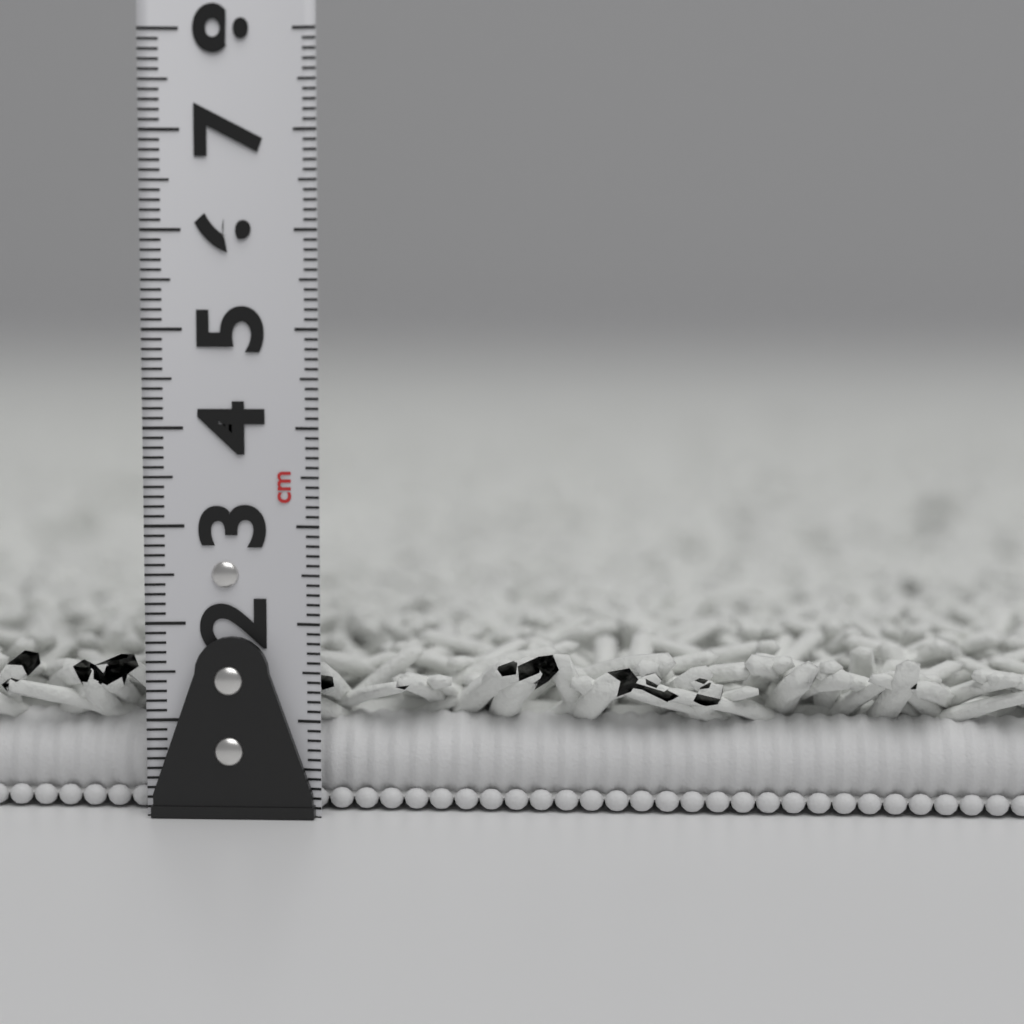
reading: 1.7 cm
